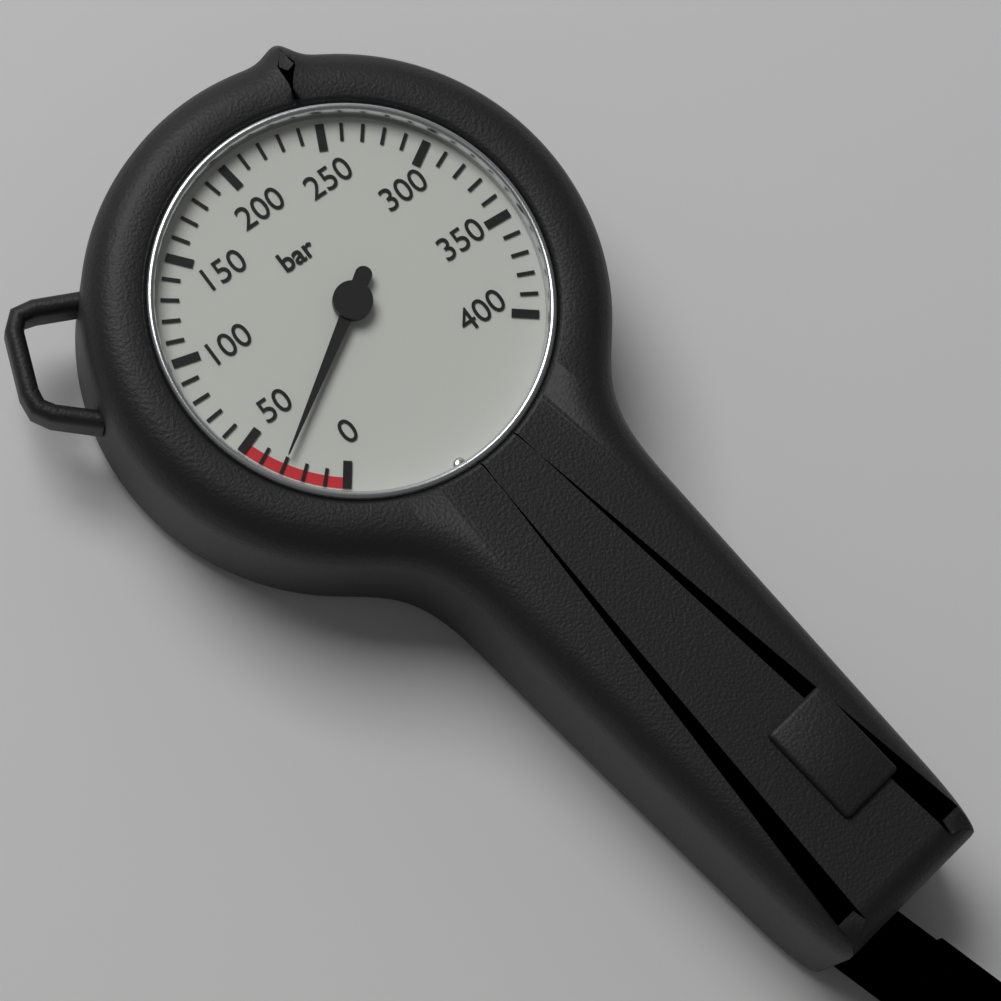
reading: 30 bar
